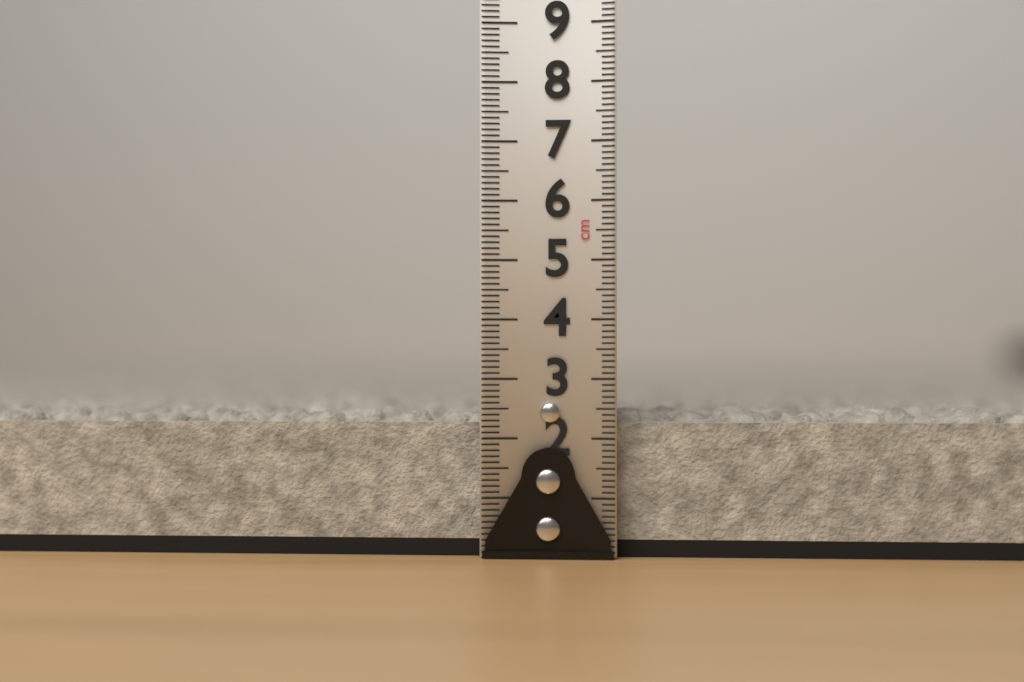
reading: 2.6 cm
